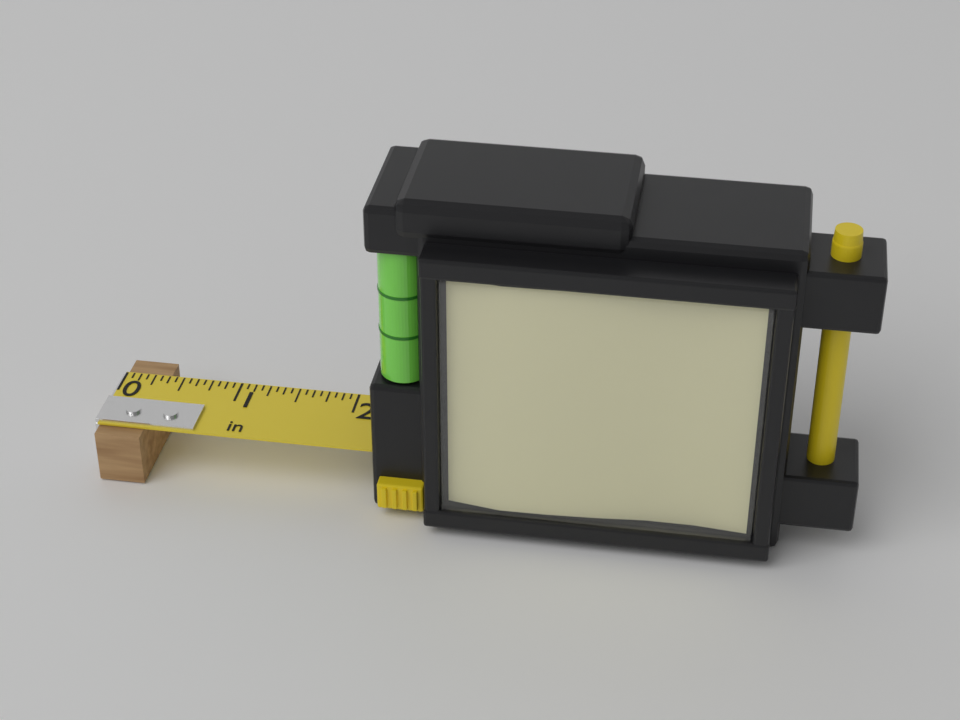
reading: 0.3750 in
